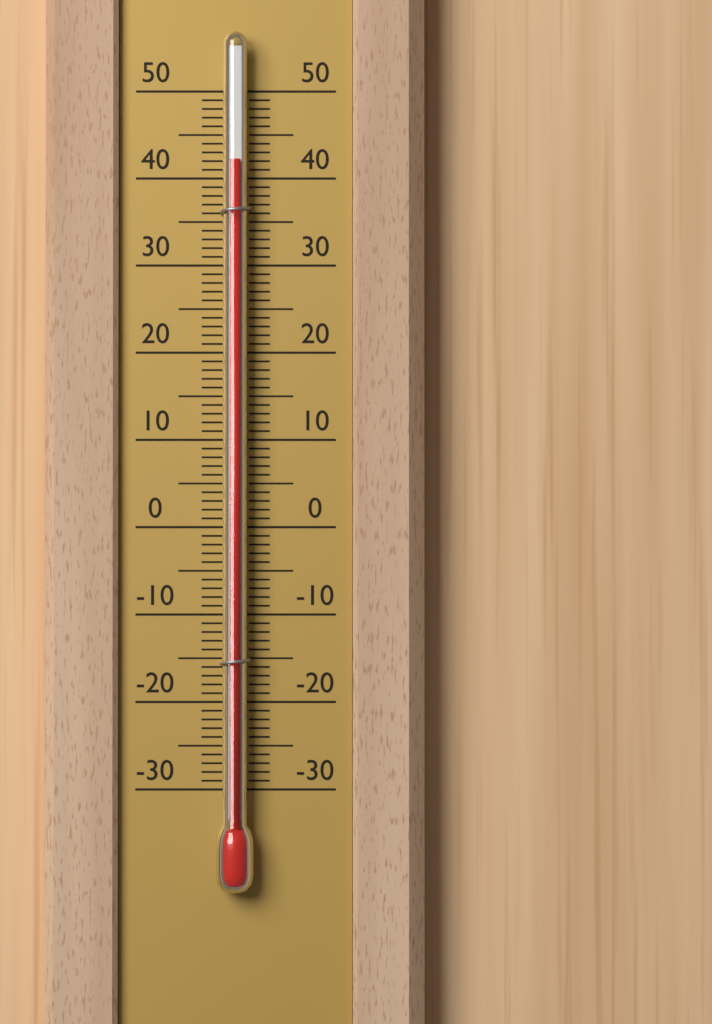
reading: 42 (no unit)
